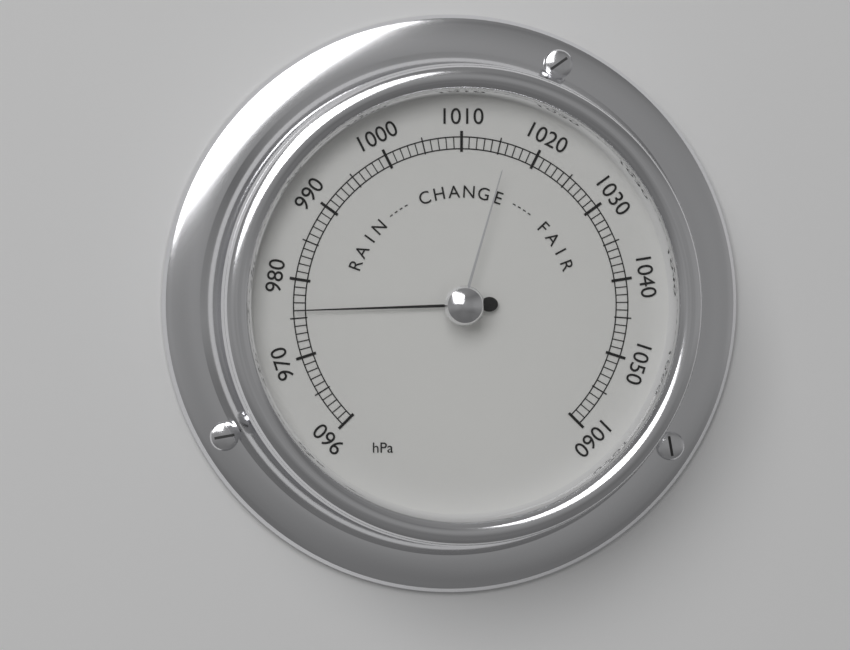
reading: 976 hPa
